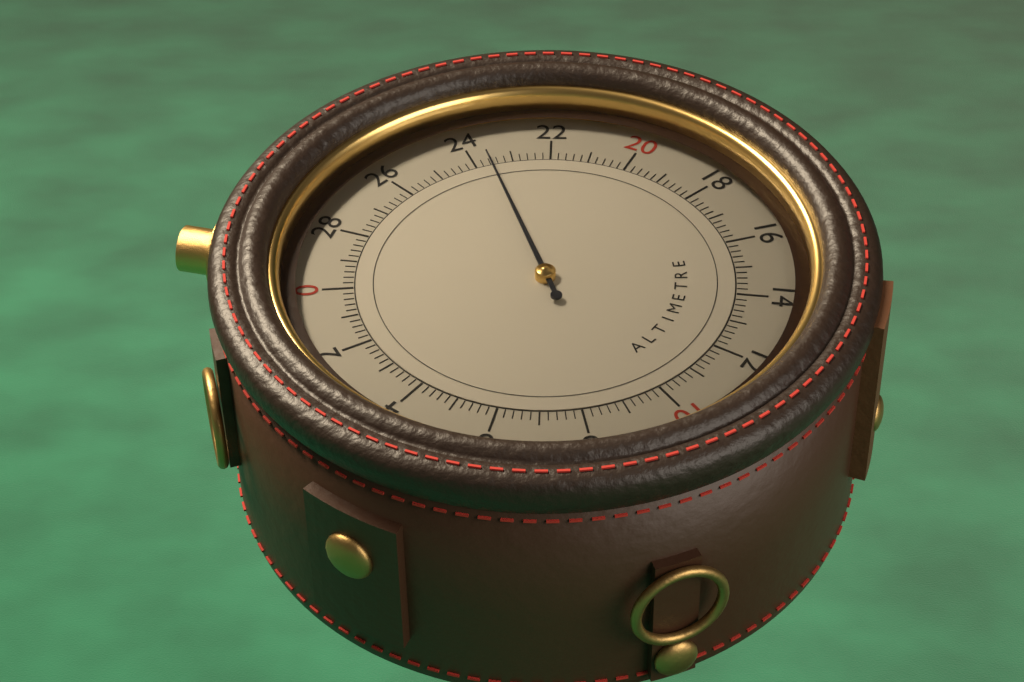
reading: 23.6 (no unit)
